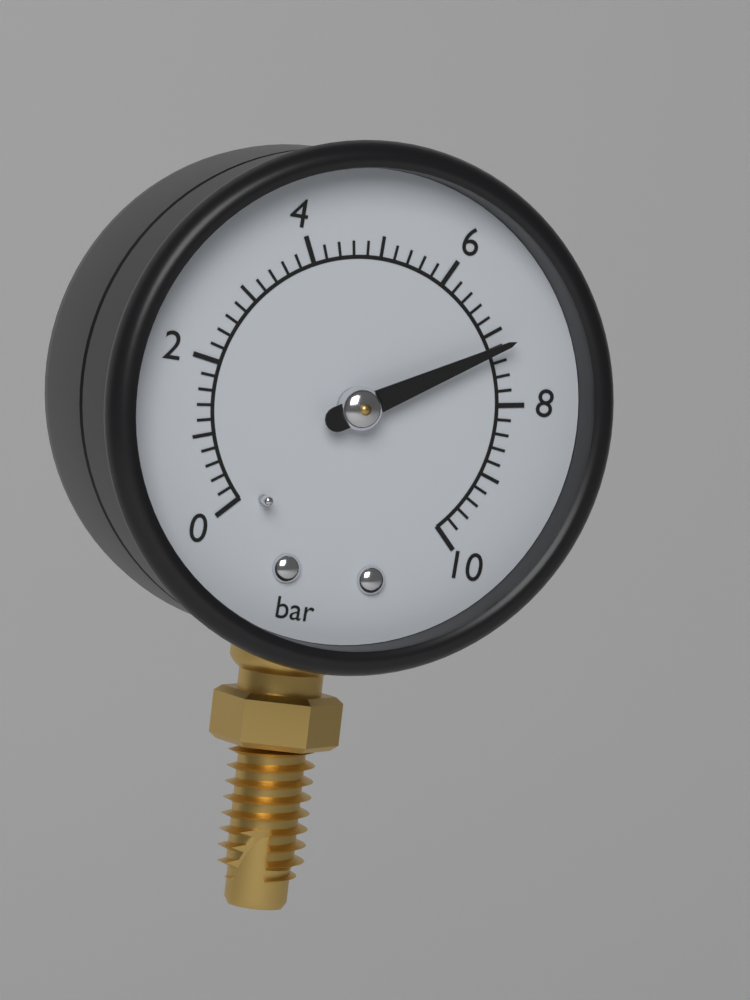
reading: 7.2 bar
